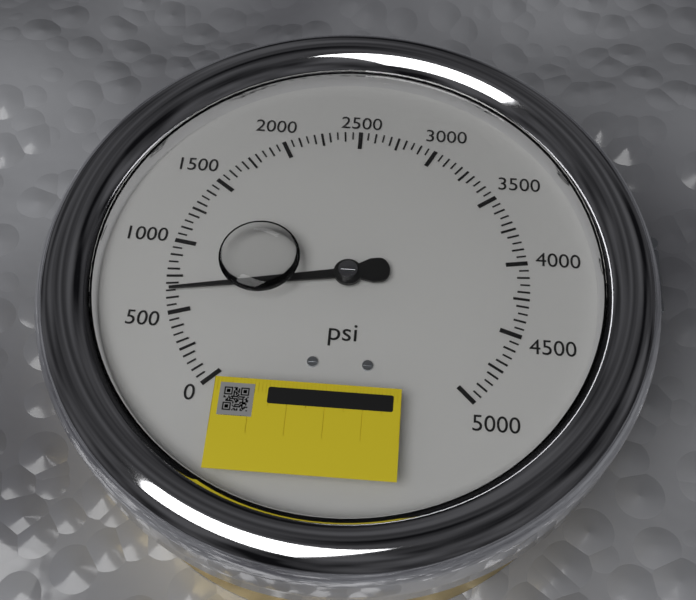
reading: 650 psi
